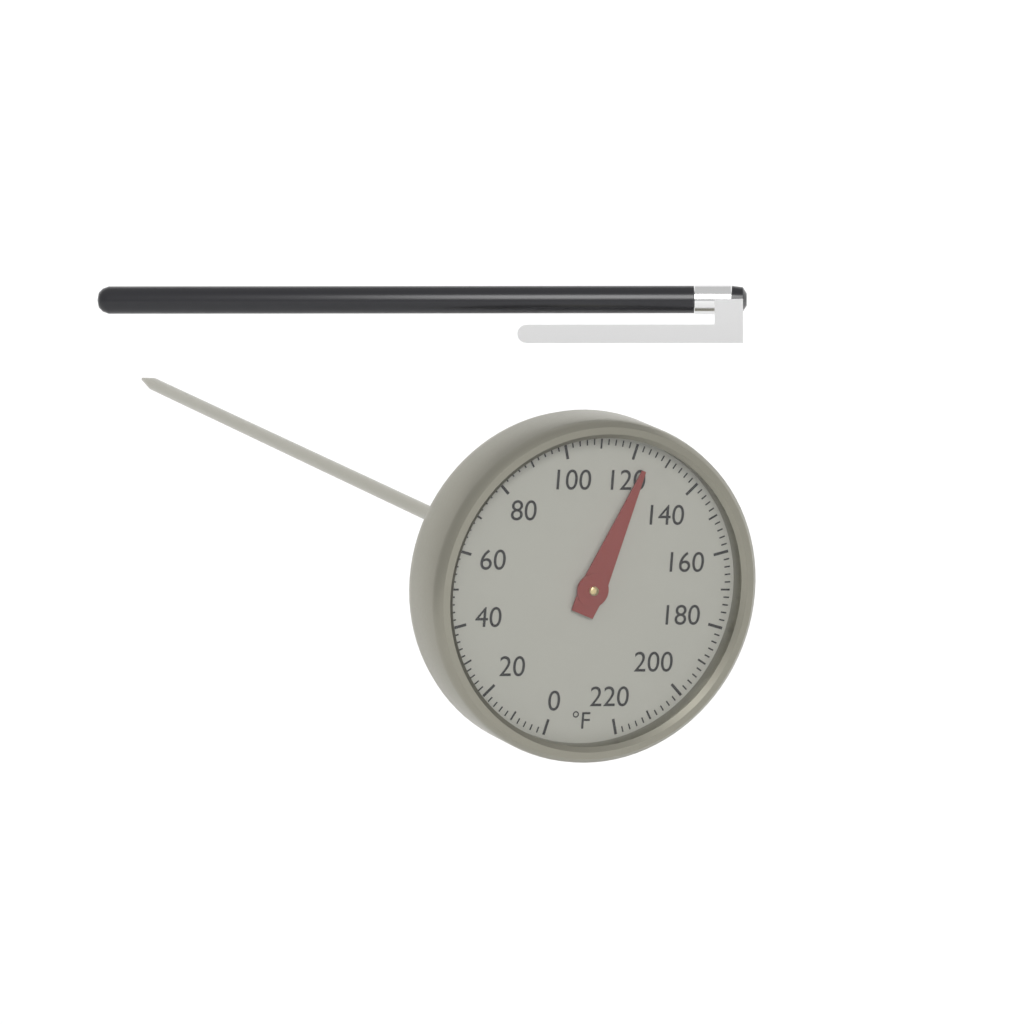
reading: 124 °F
